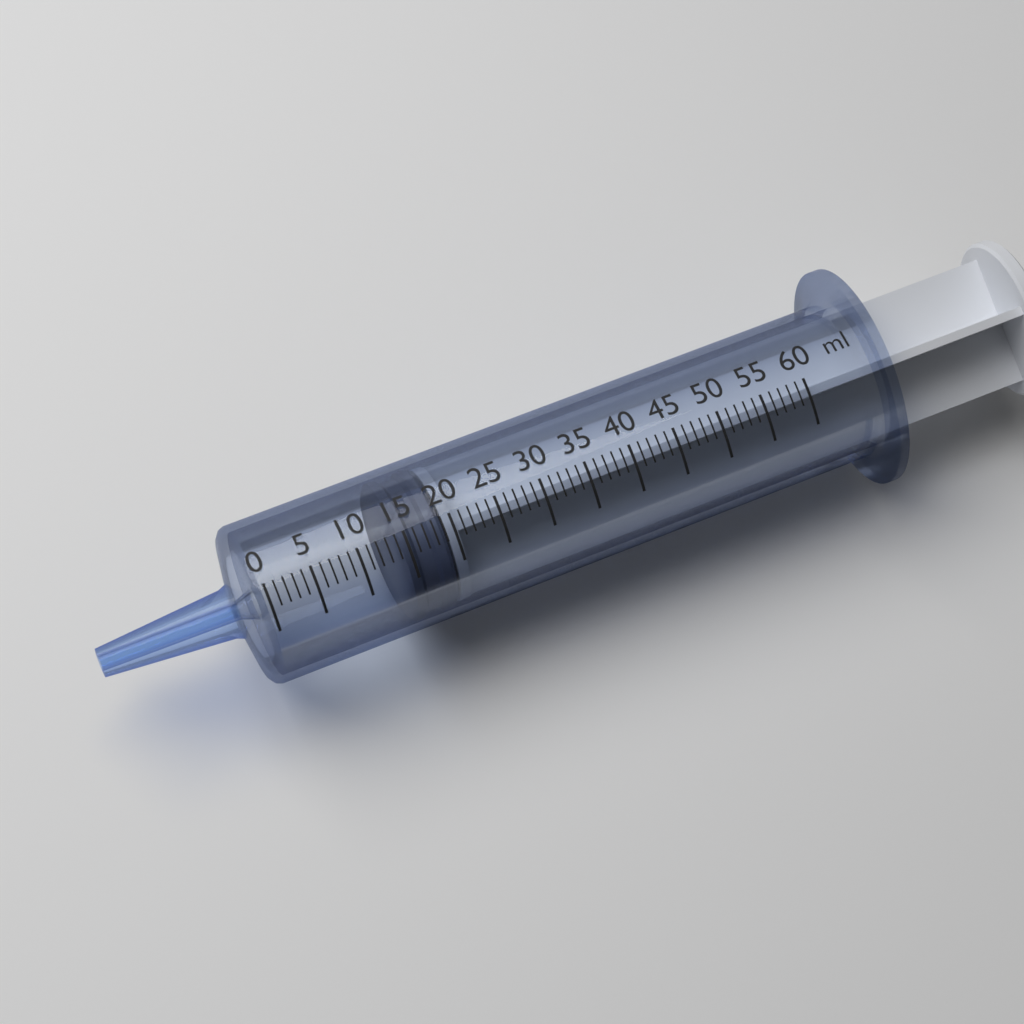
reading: 14 ml
